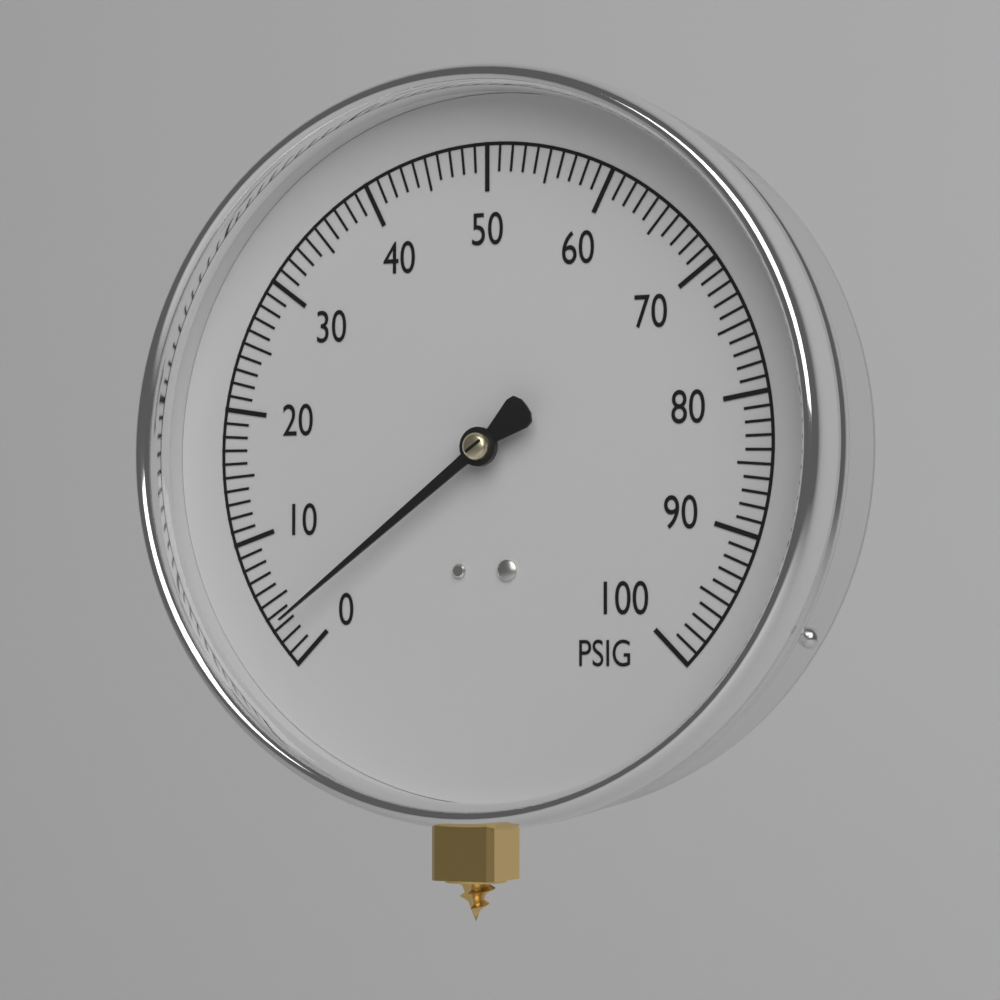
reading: 3 PSIG
